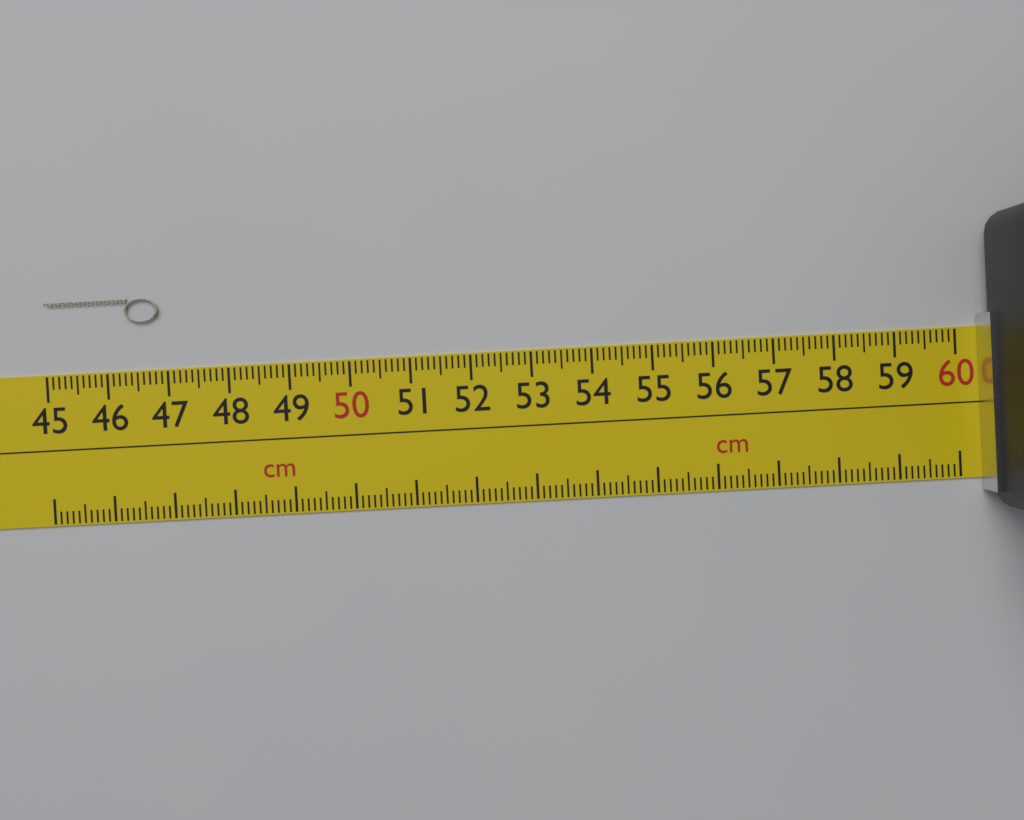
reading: 46.9 cm
